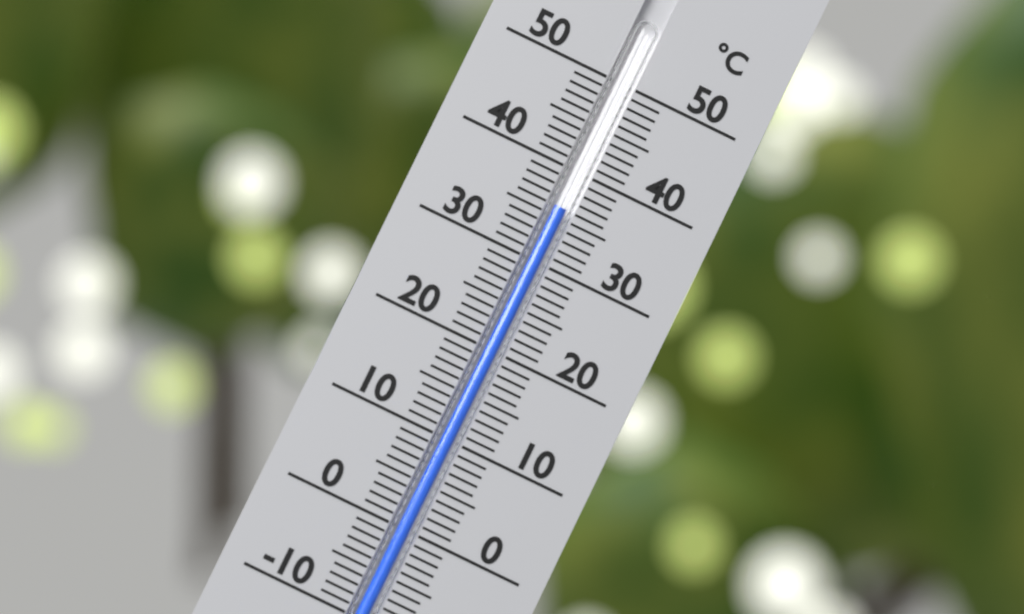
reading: 36 °C
